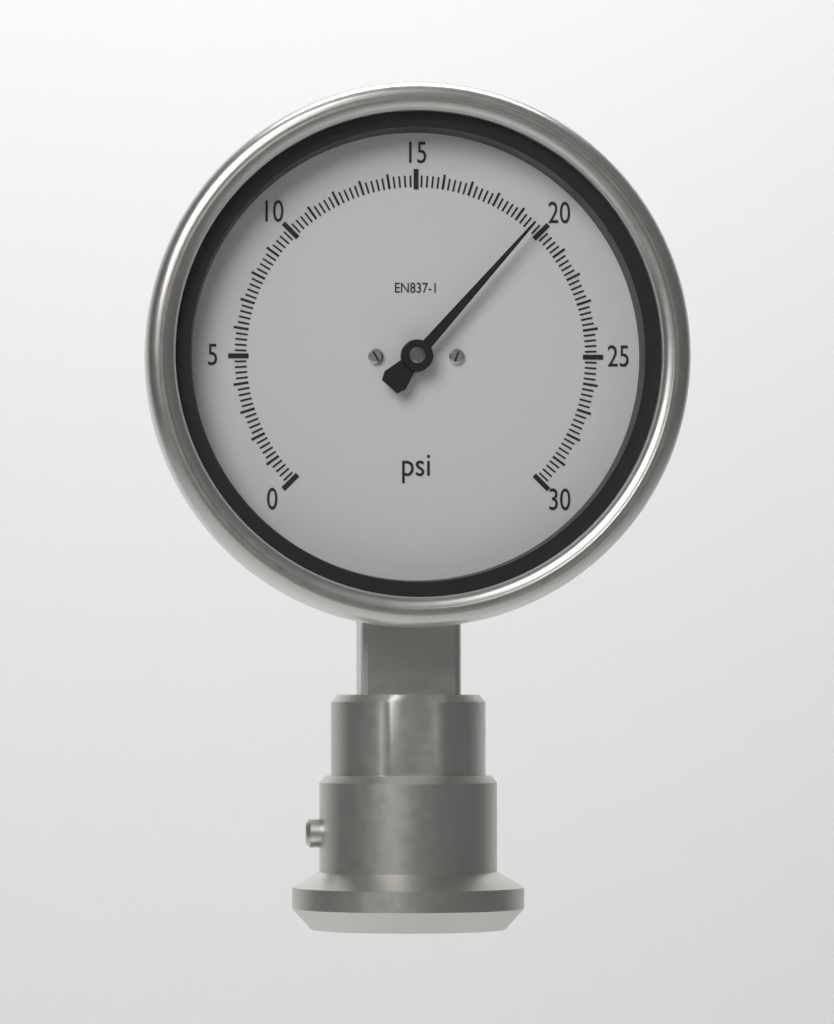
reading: 19.6 psi
